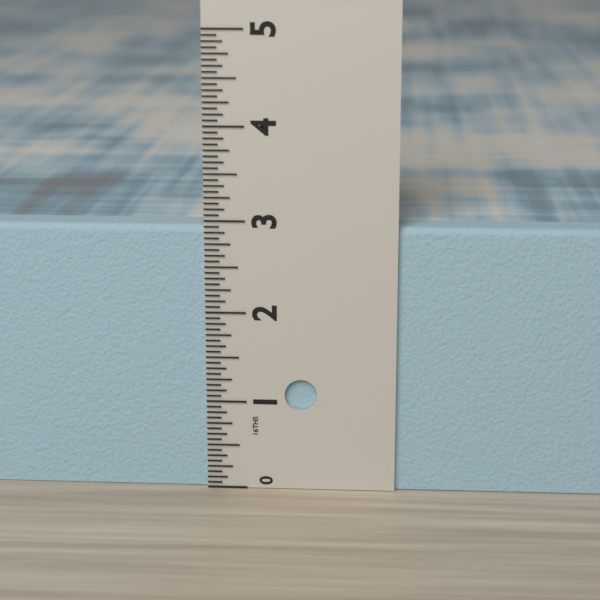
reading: 2.9375 in
